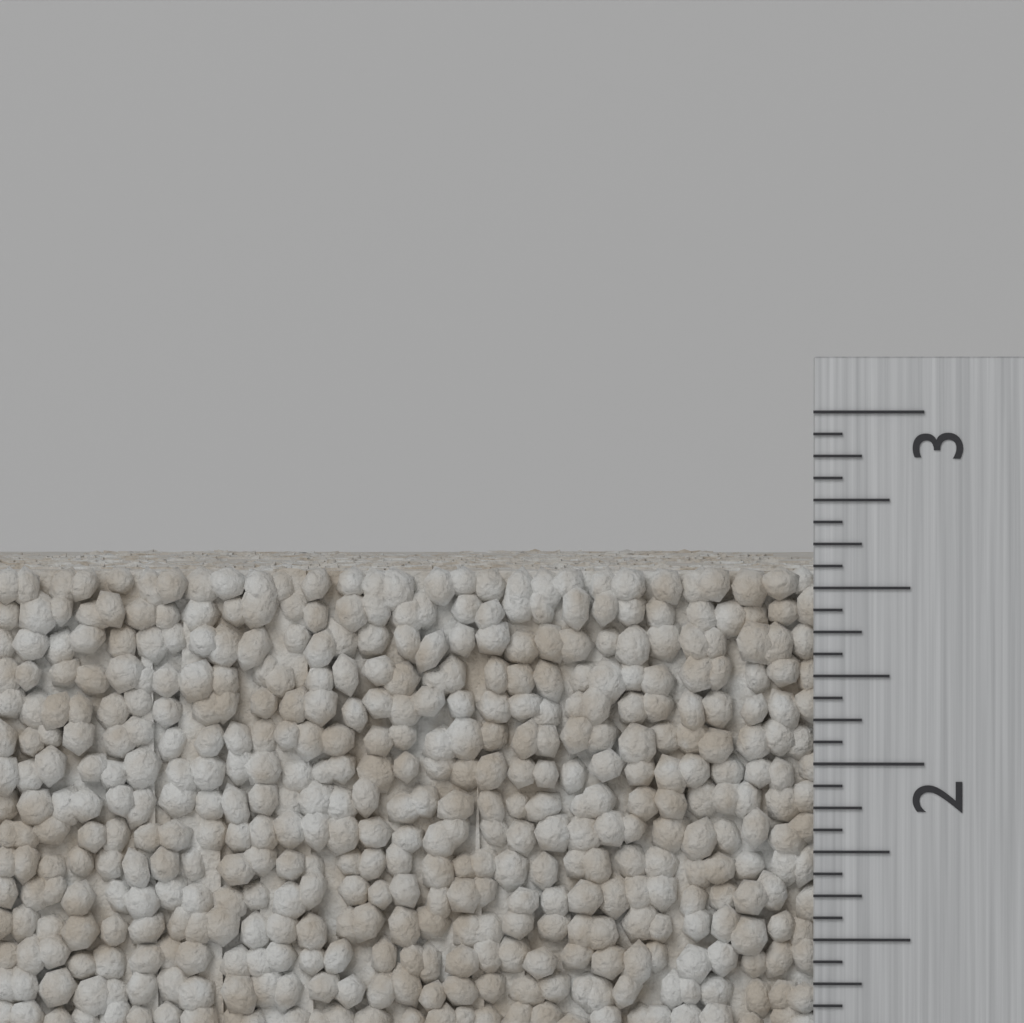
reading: 2.5625 inch
